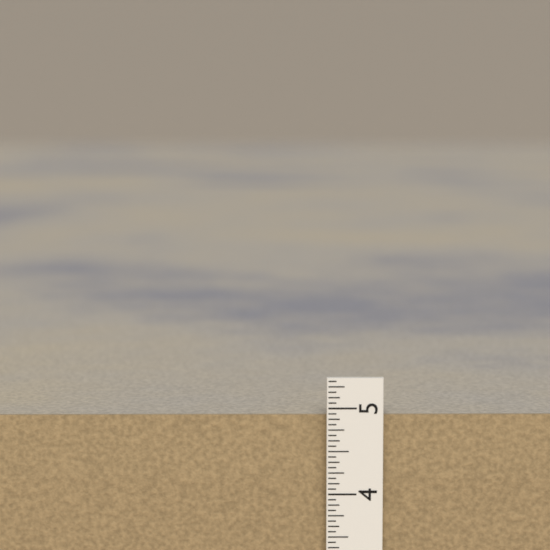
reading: 4.8750 in
